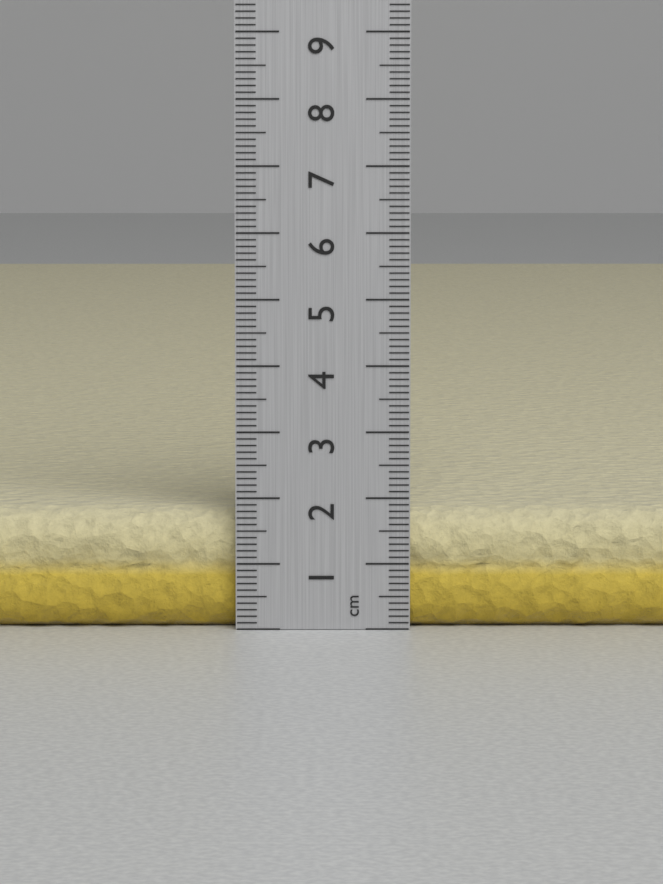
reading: 1.8 cm
